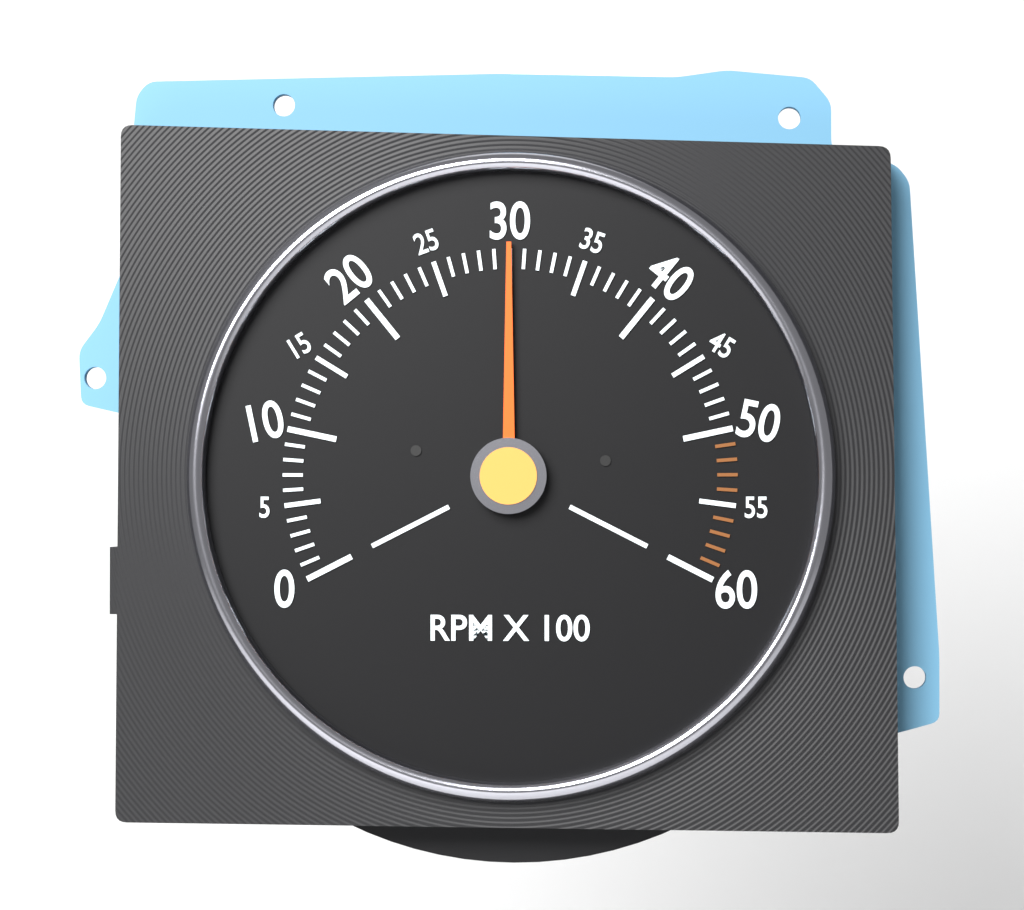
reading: 3000 RPM
